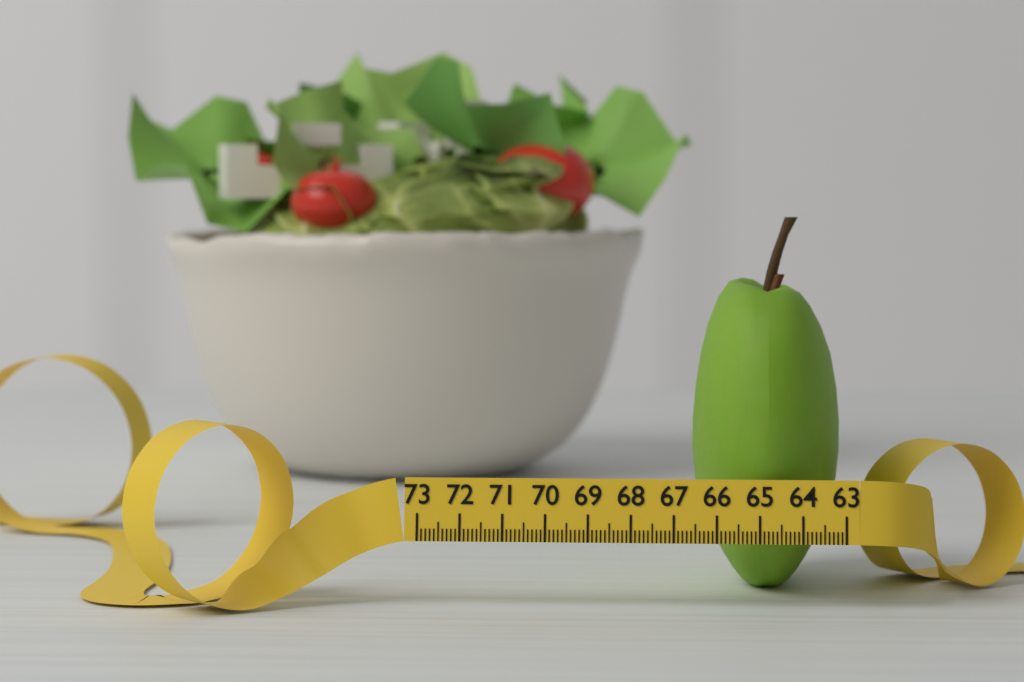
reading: 66.6 (no unit)
